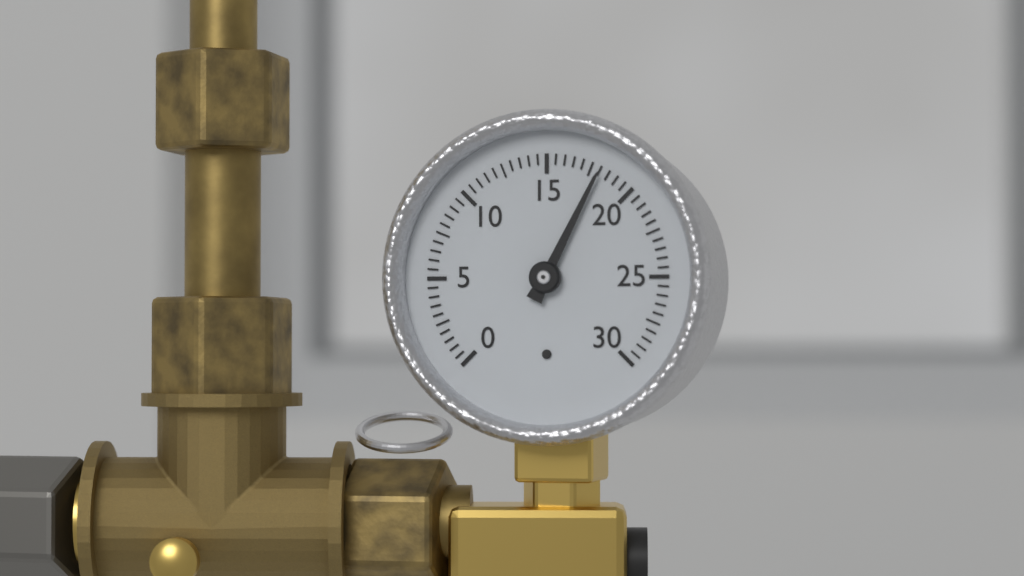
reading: 18.0 (no unit)
